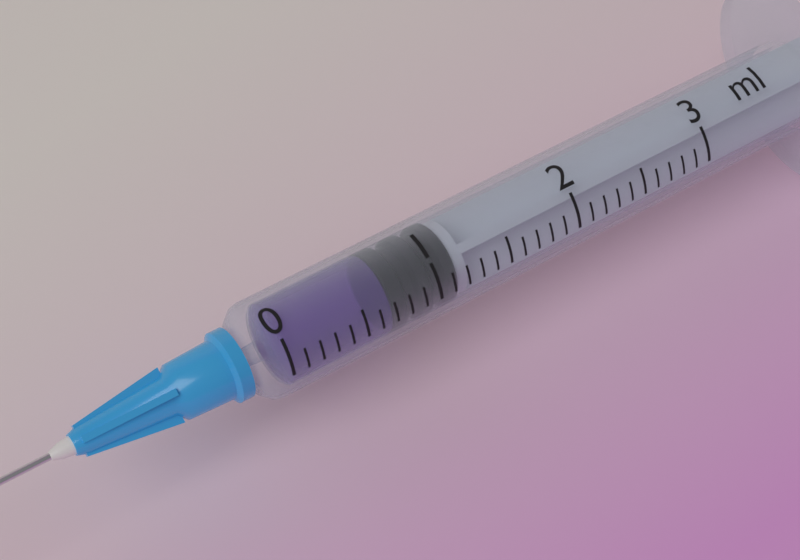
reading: 0.7 ml
